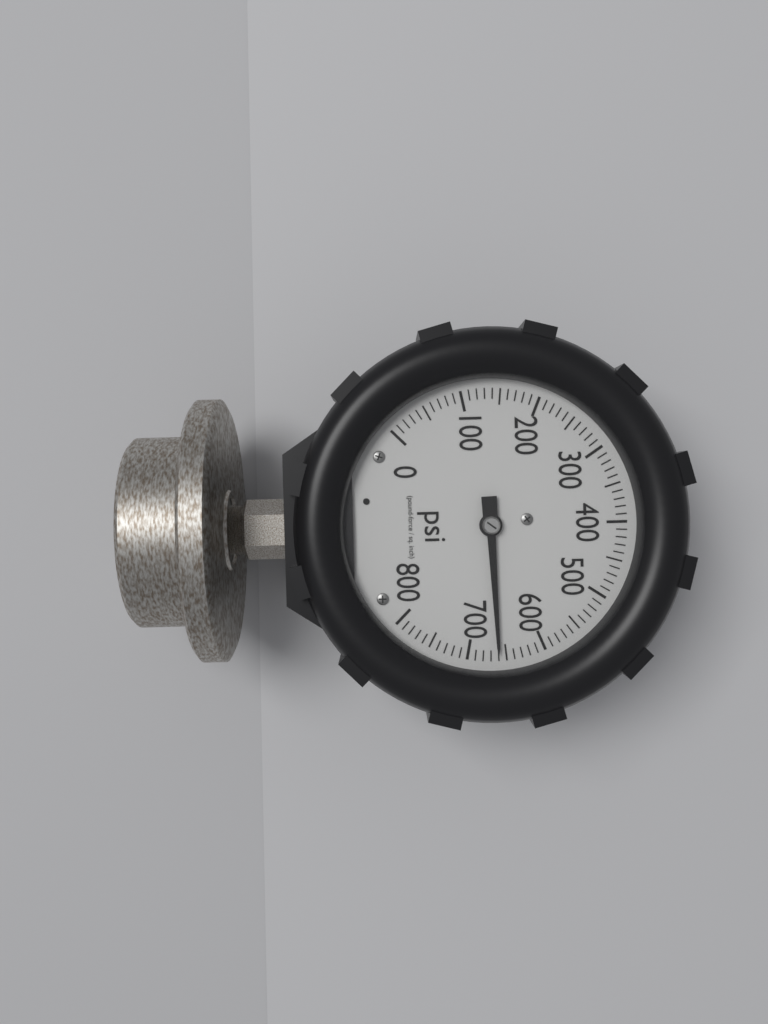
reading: 660 psi
